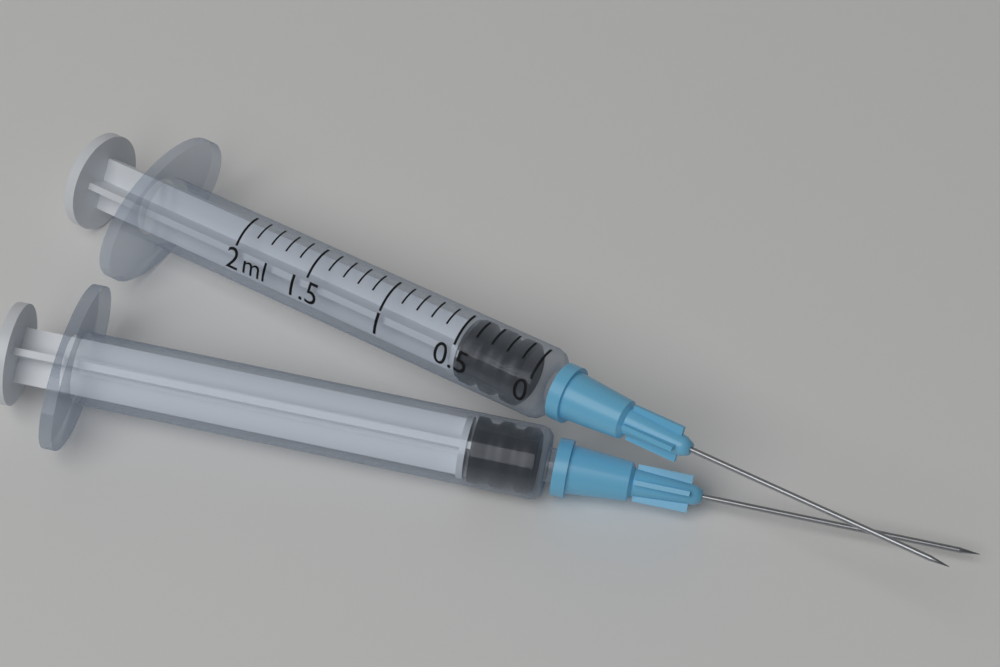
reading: 0.1 ml
